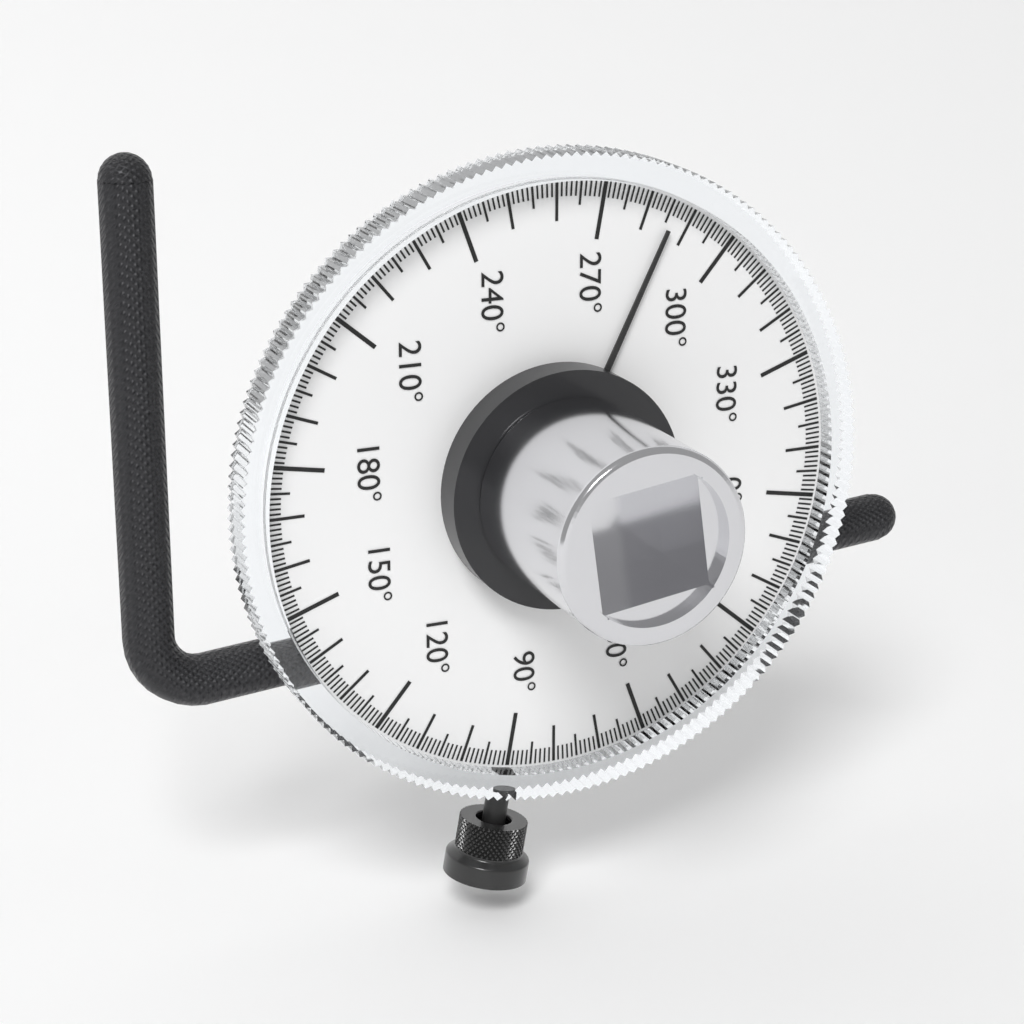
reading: 286 °
